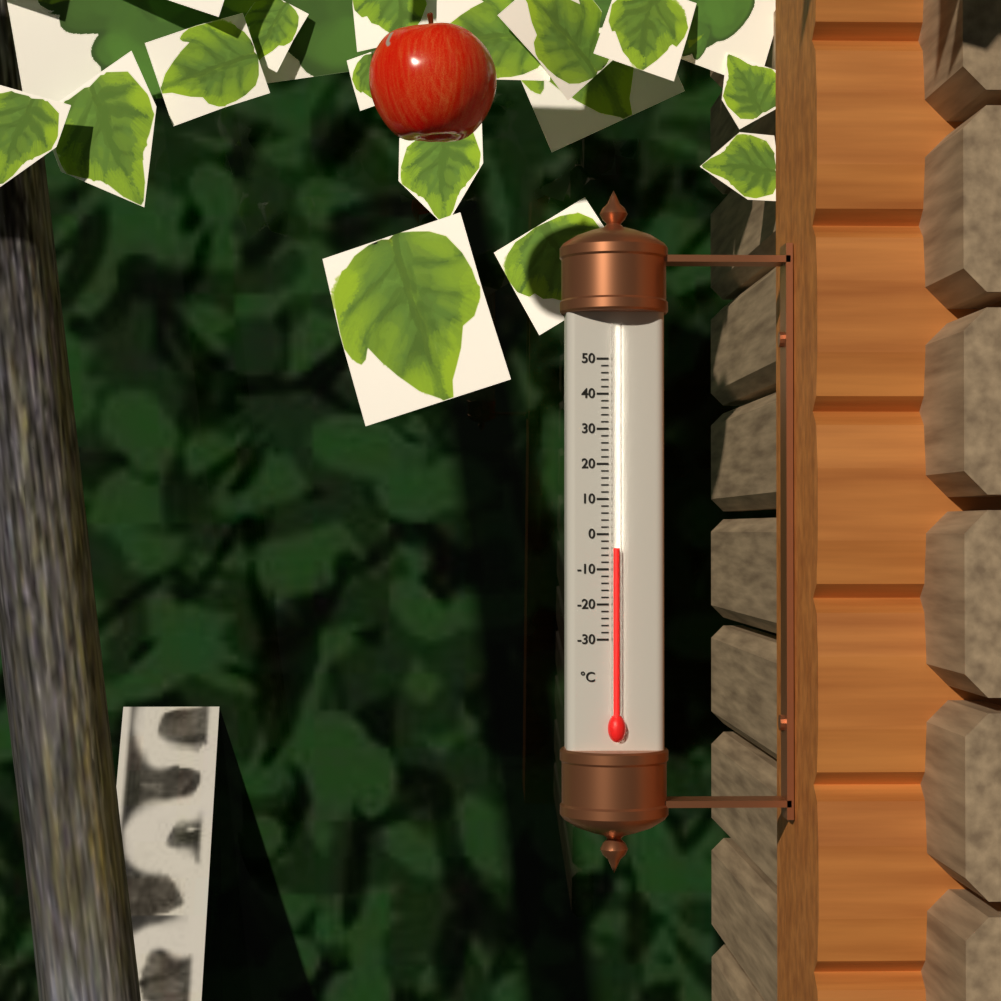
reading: -4 °C
